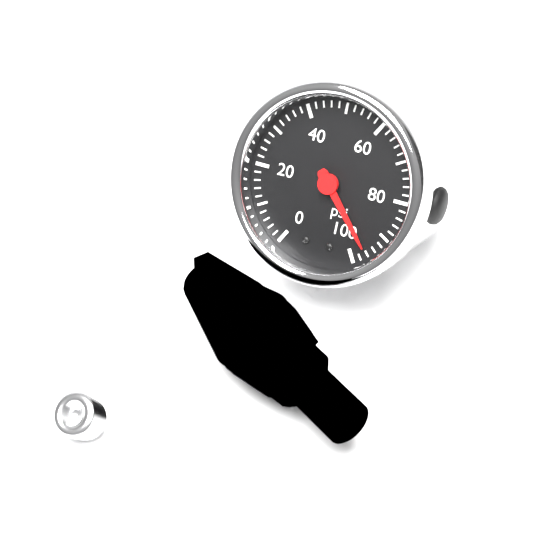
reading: 96 psi
